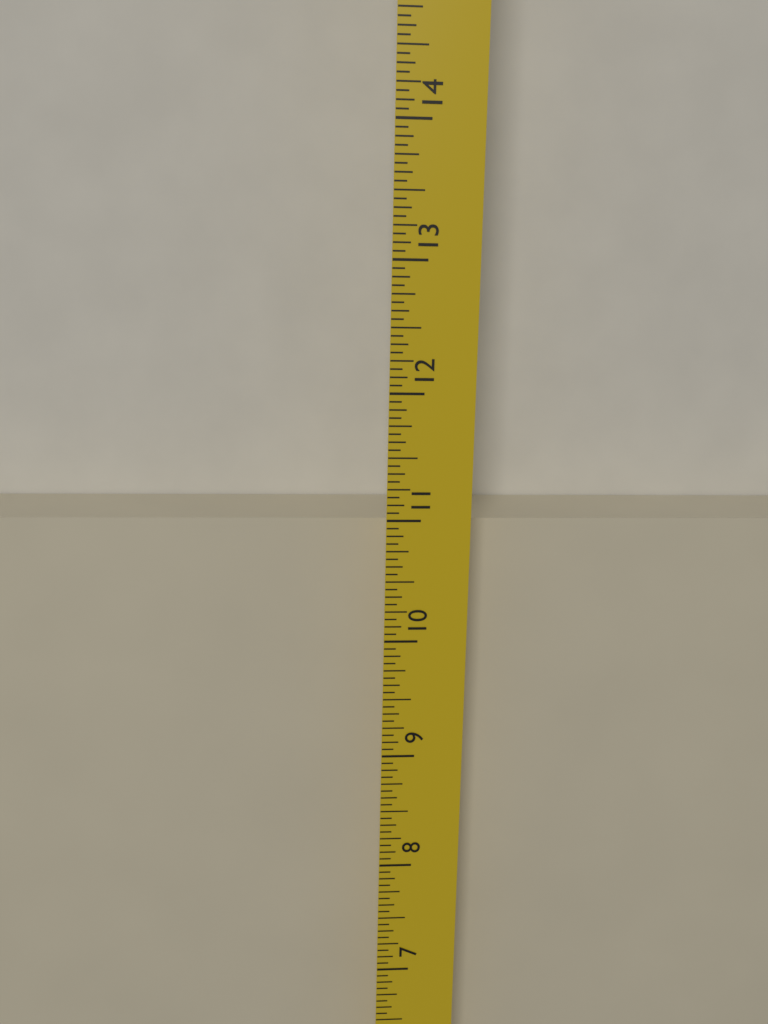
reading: 10.8750 in
